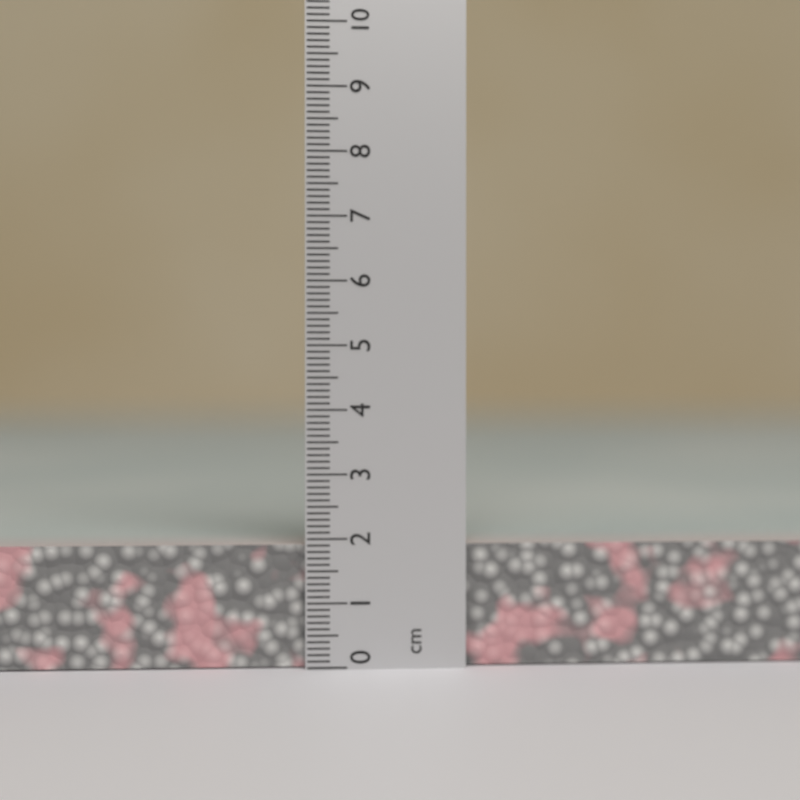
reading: 1.9 cm
